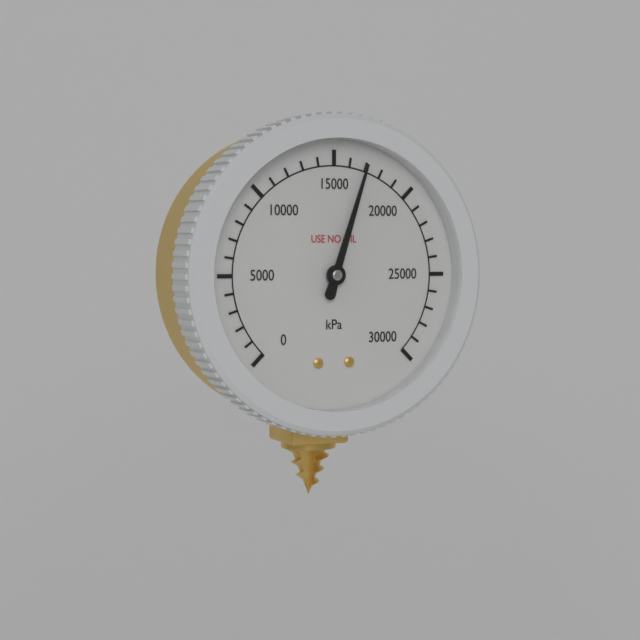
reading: 17000 kPa
